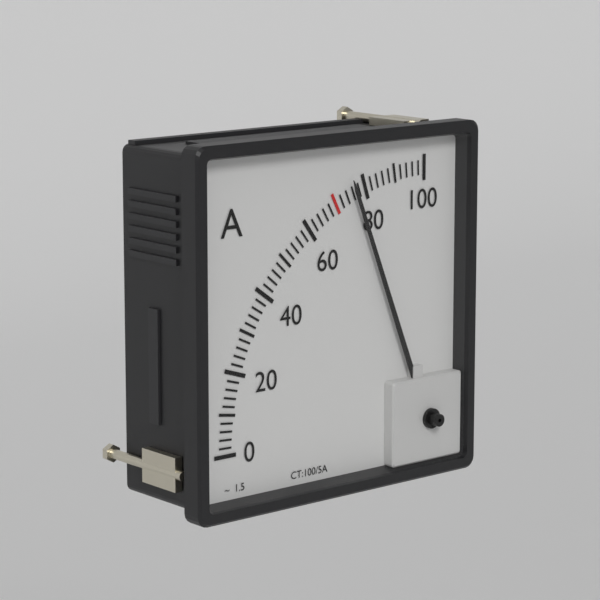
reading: 76 A
